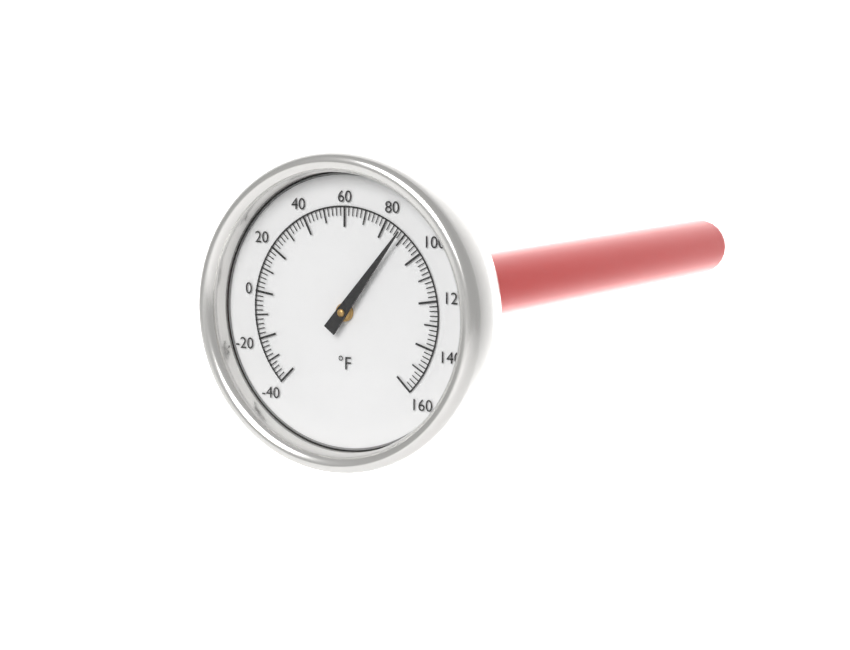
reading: 88 °F
